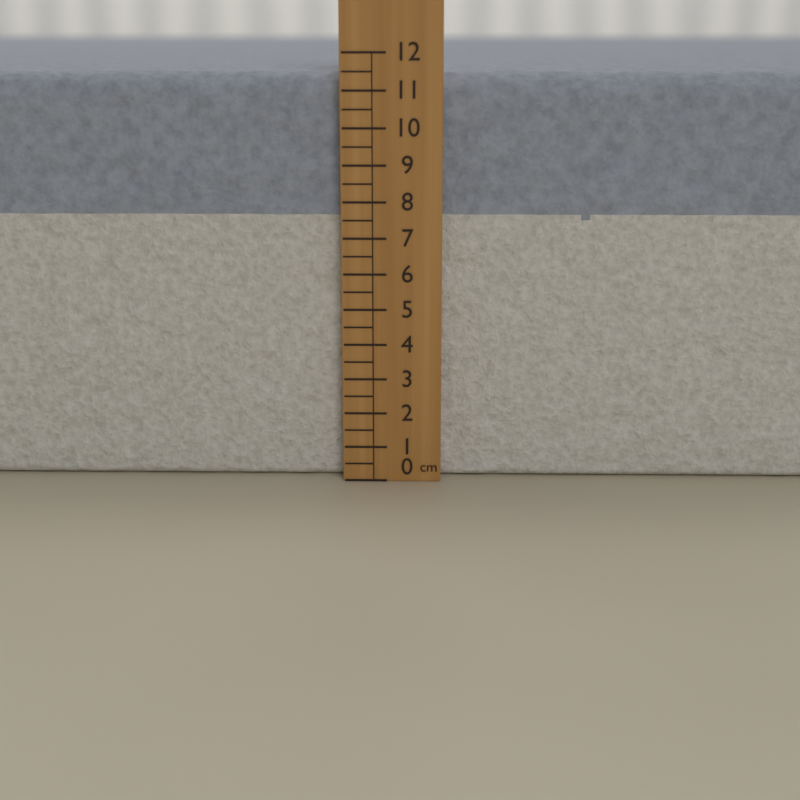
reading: 11.5 cm
